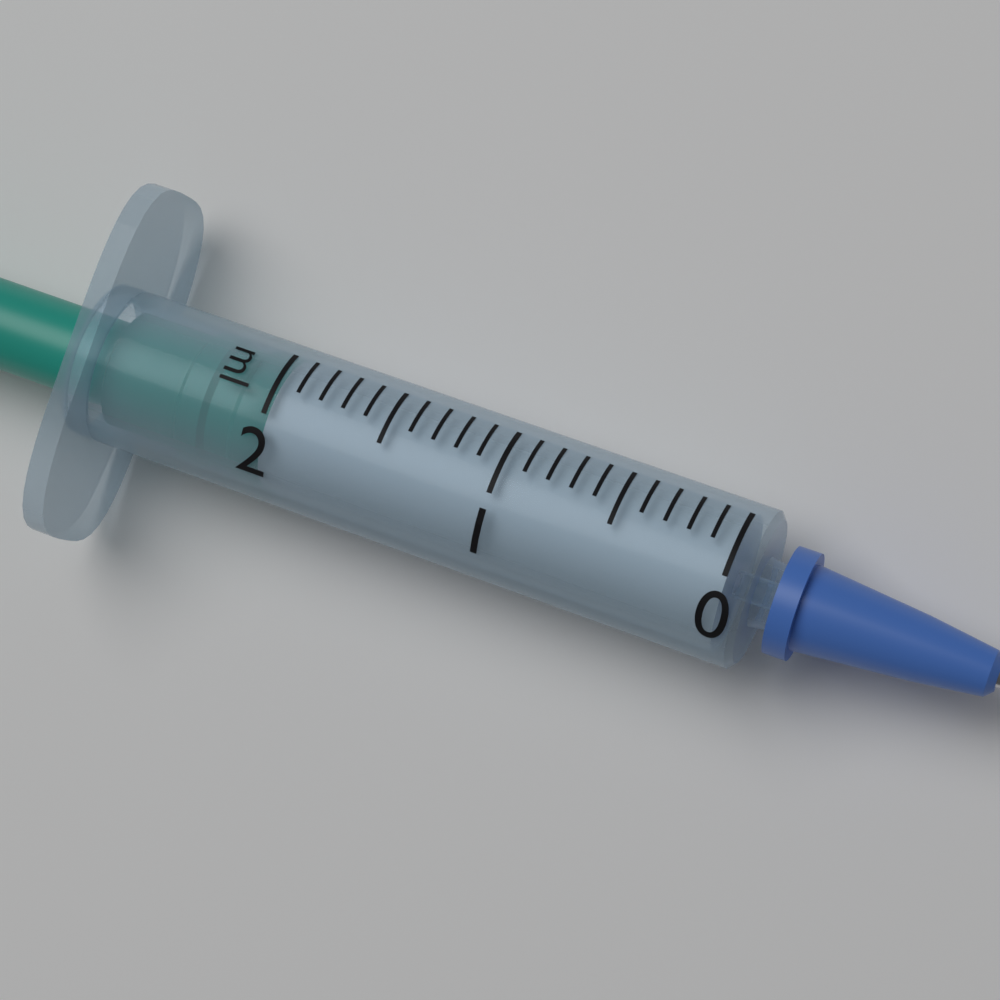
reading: 2.0 ml
